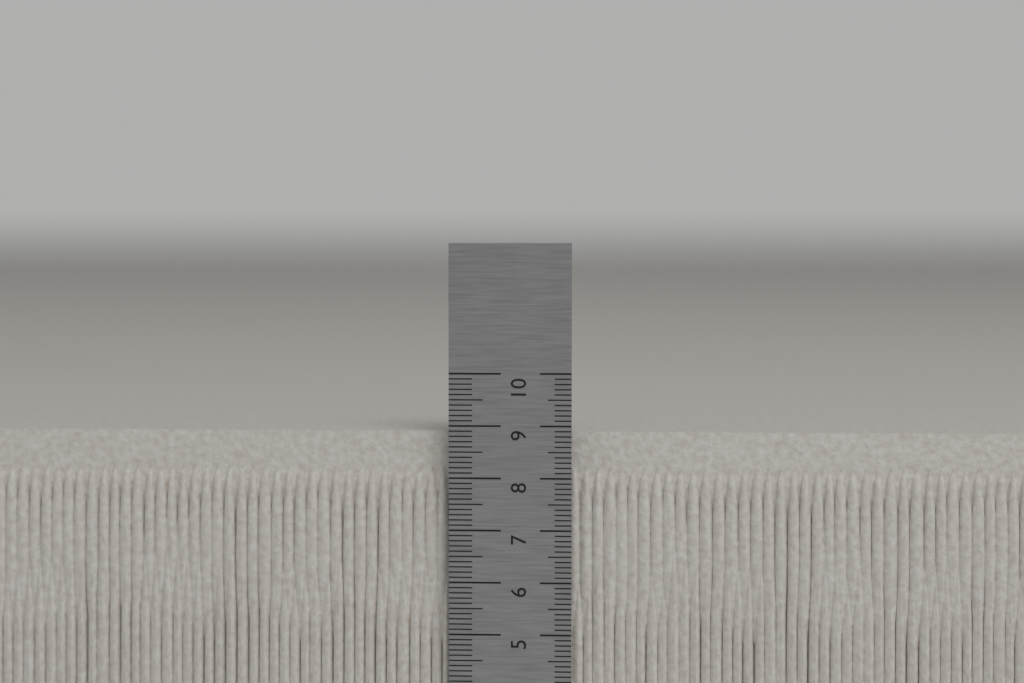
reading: 8.9 cm
